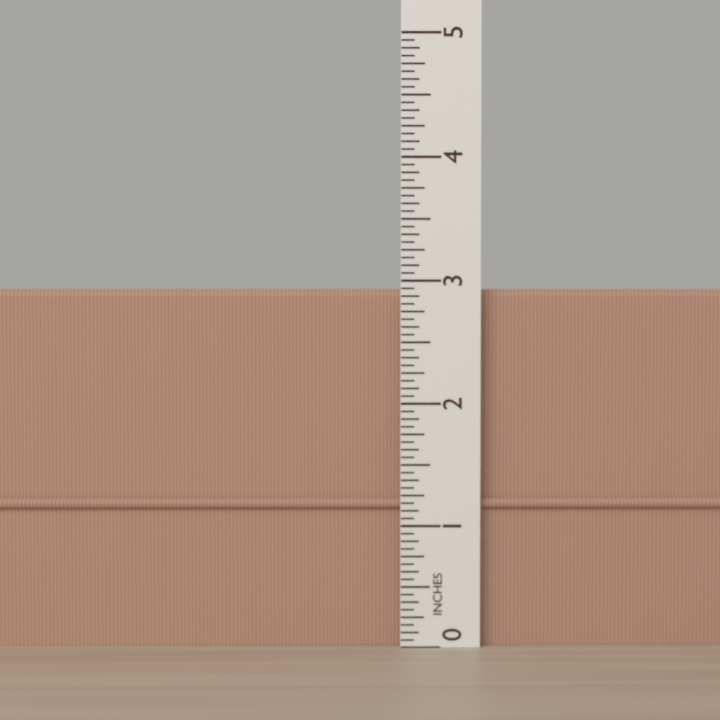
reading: 2.9375 in
